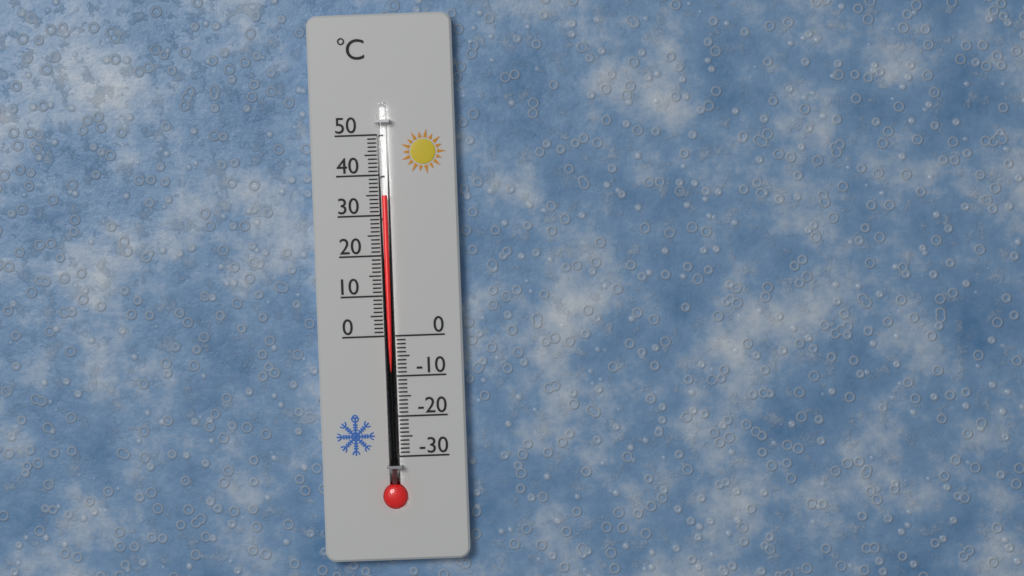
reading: 35 °C
